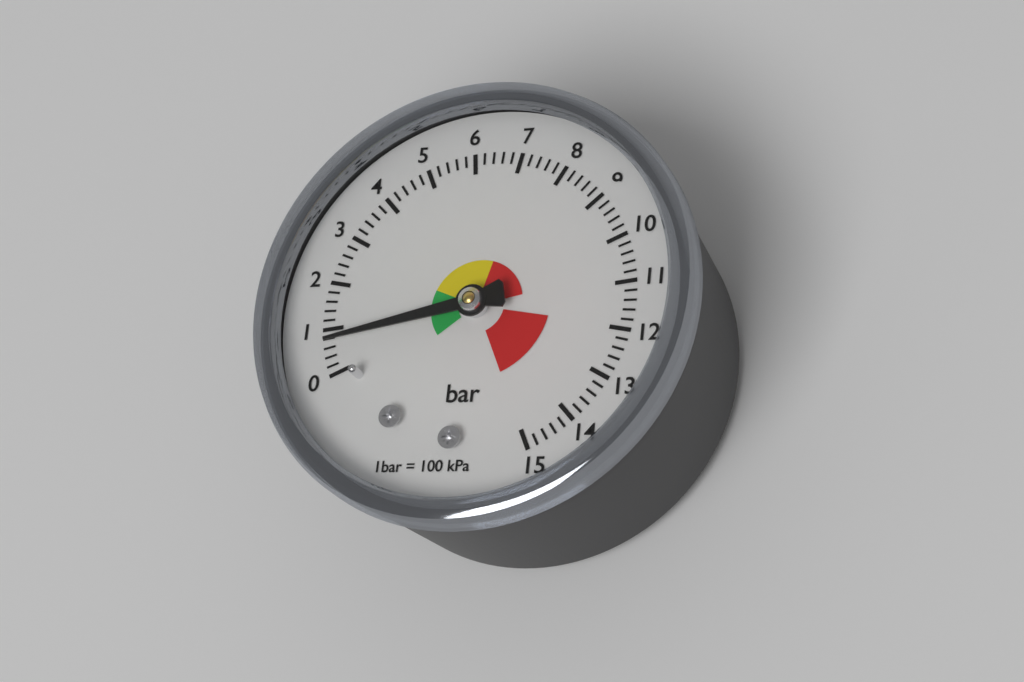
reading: 0.7 bar
